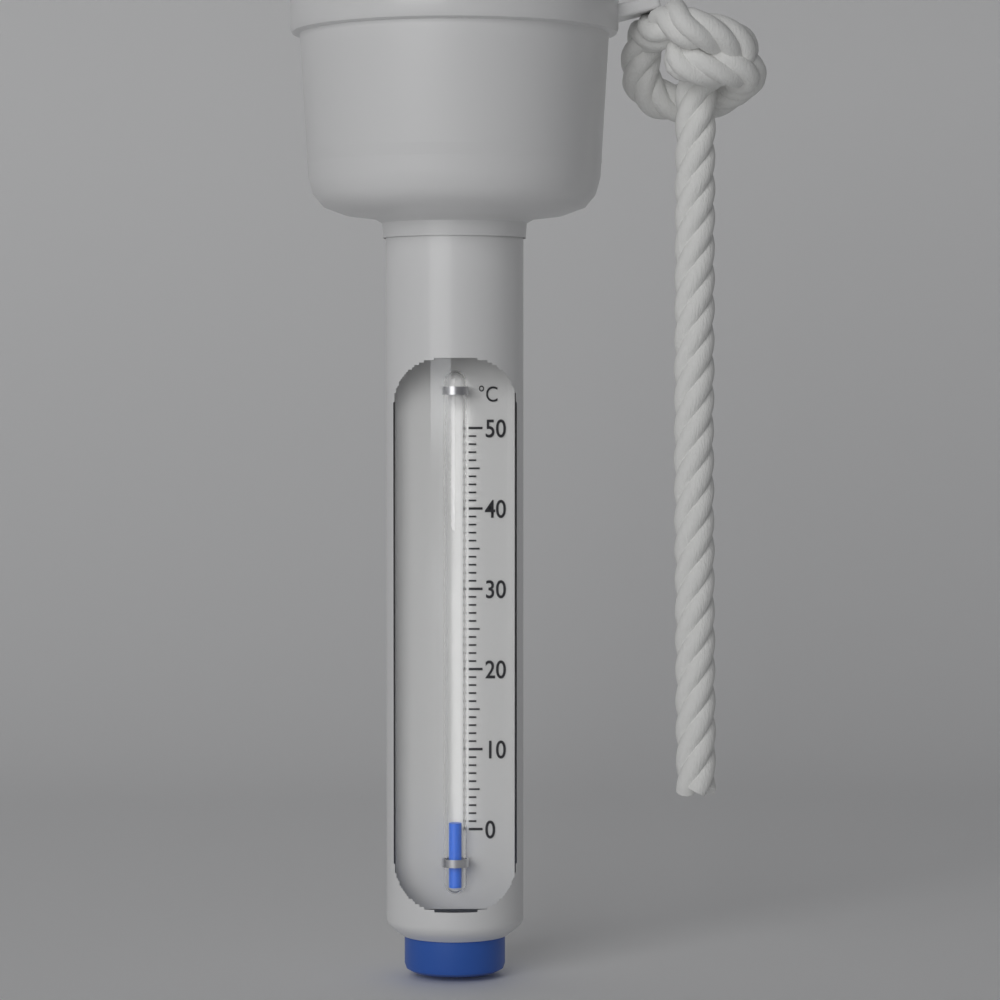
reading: 1 °C
